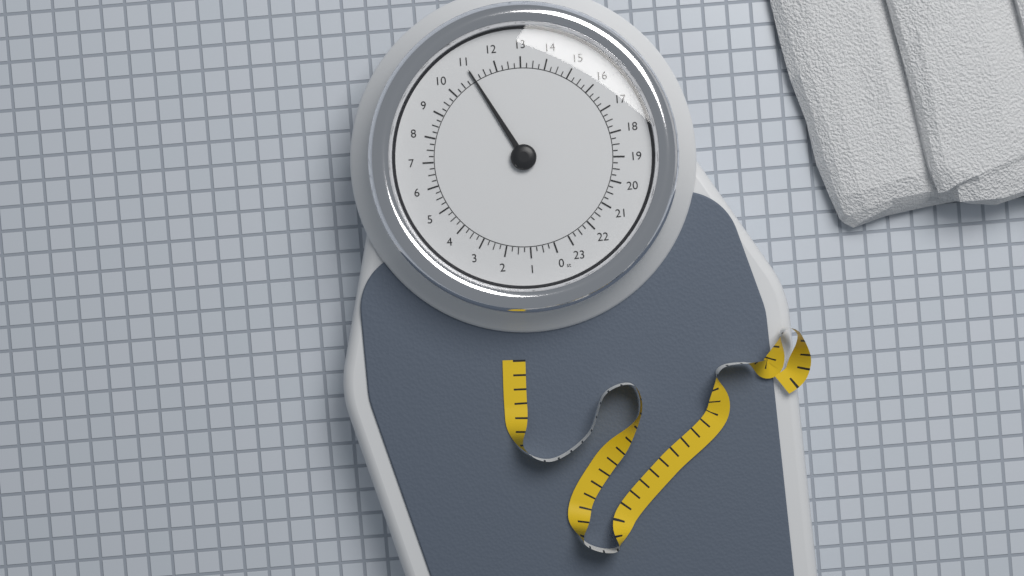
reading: 11.00 st
